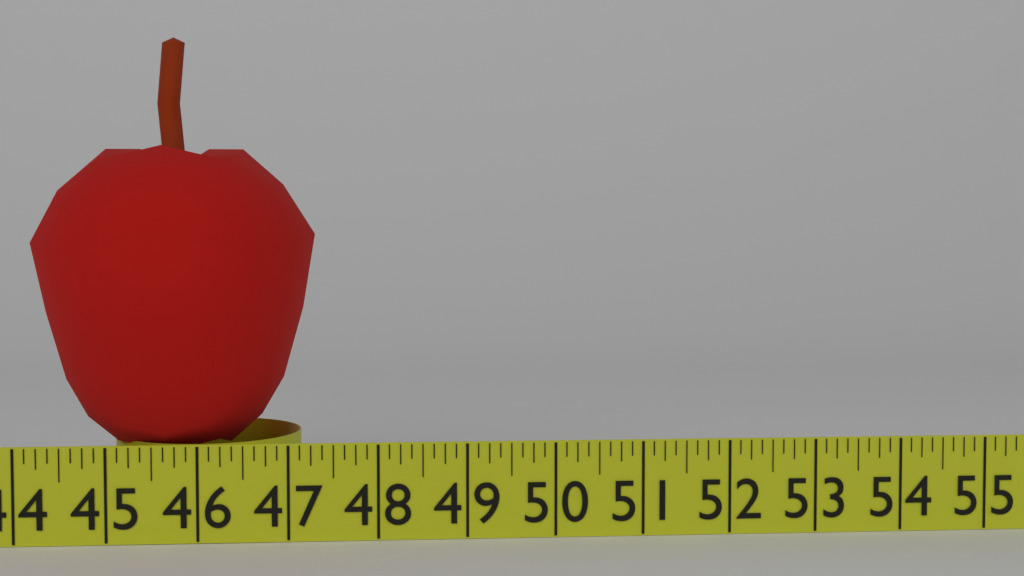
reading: 47.250 in
